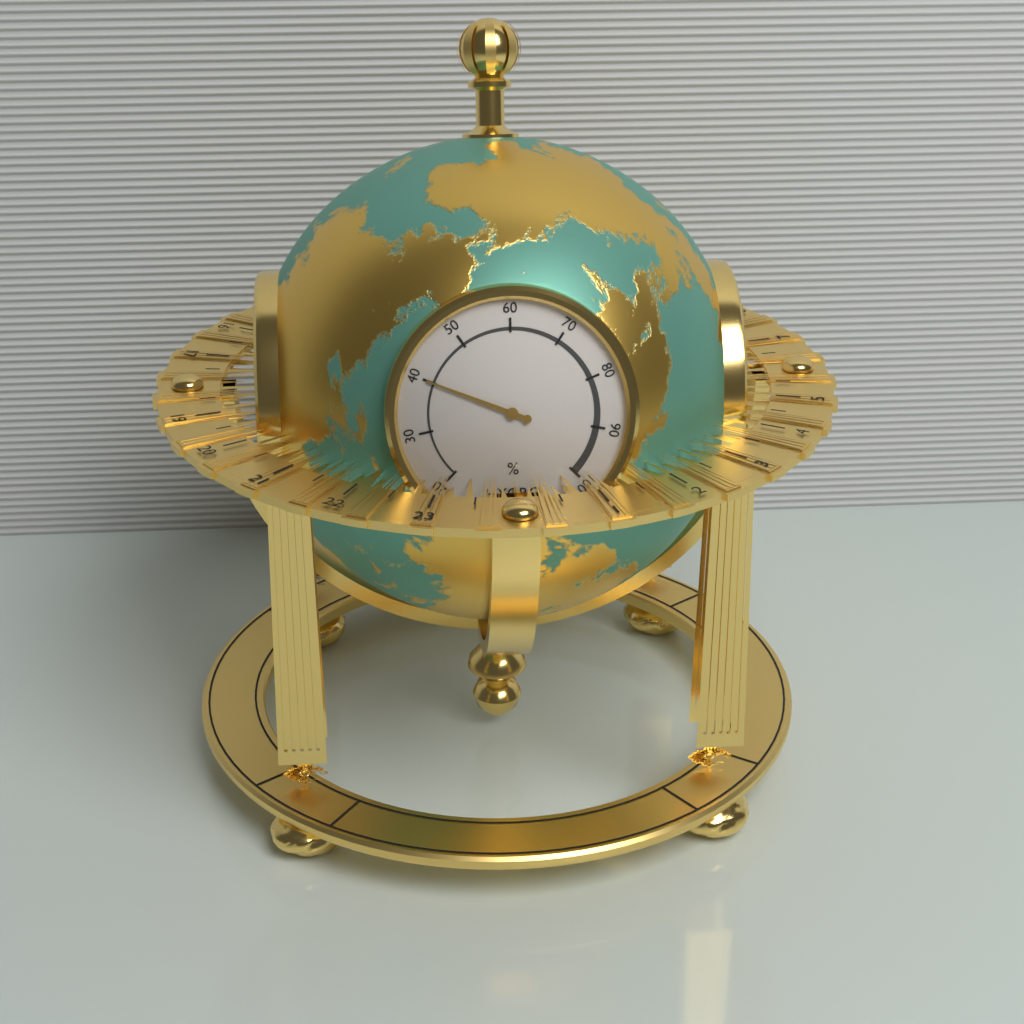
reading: 40 %
